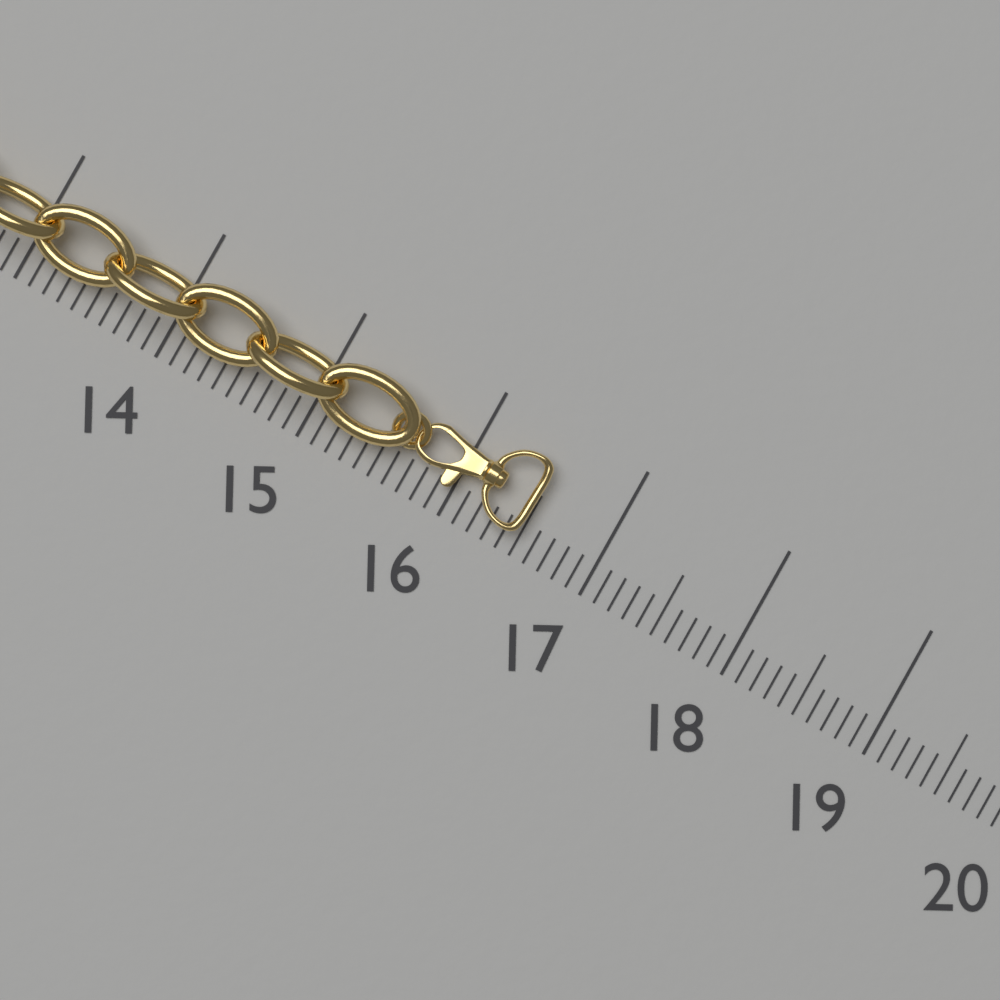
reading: 16.5 (no unit)
